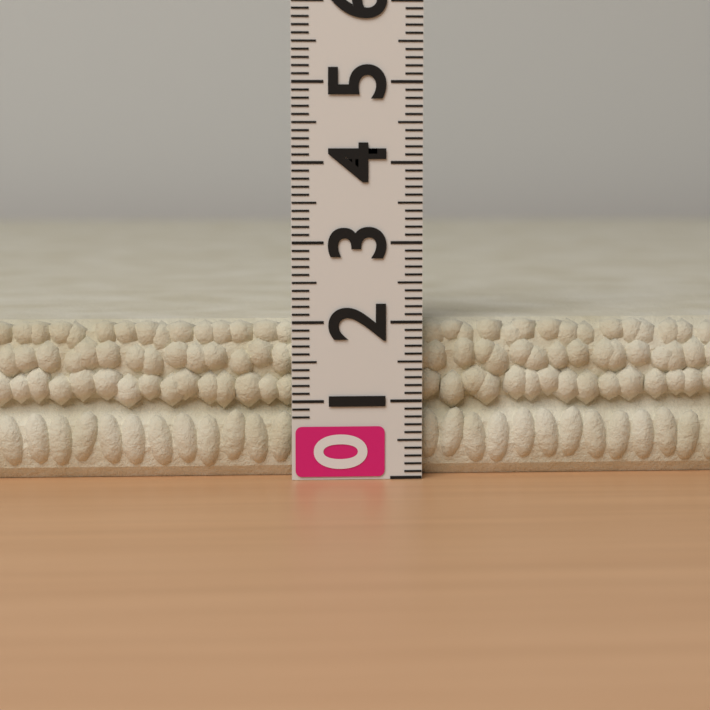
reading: 2.0 (no unit)
